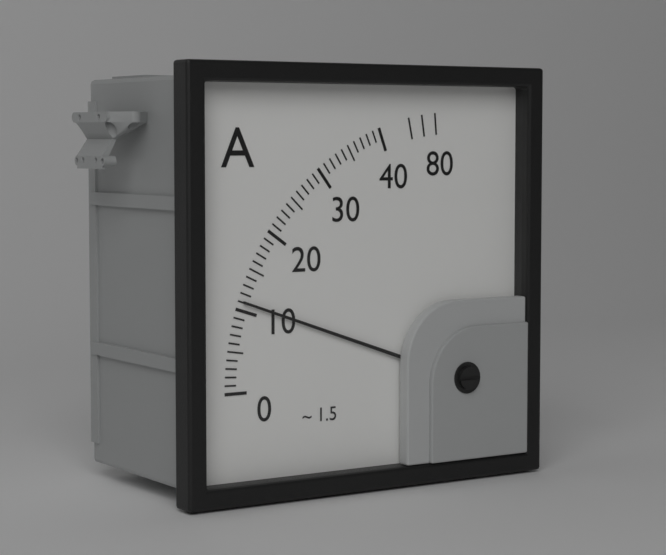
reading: 11 A
